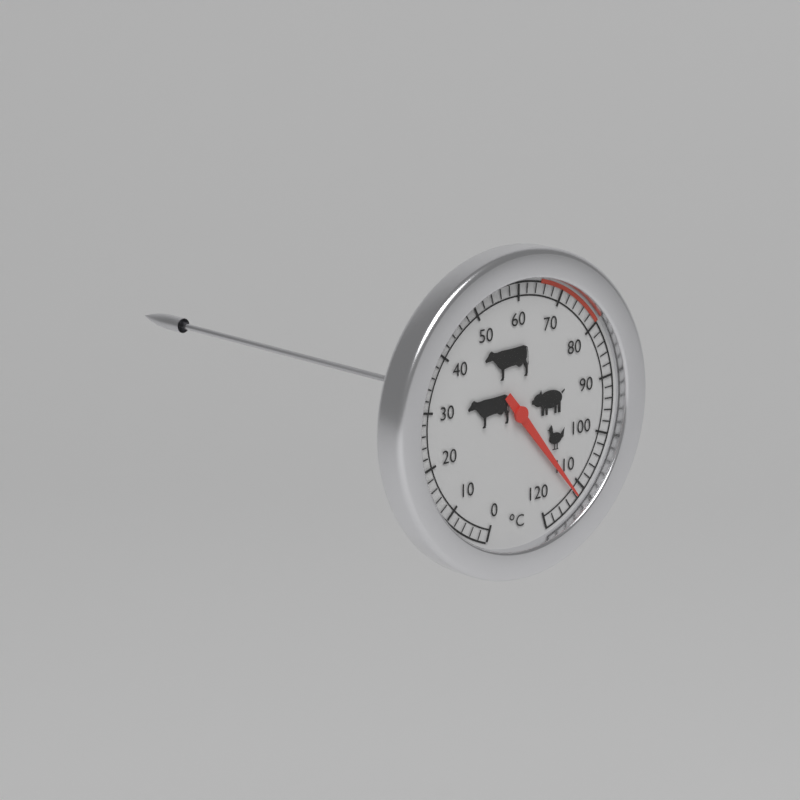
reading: 112 °C
